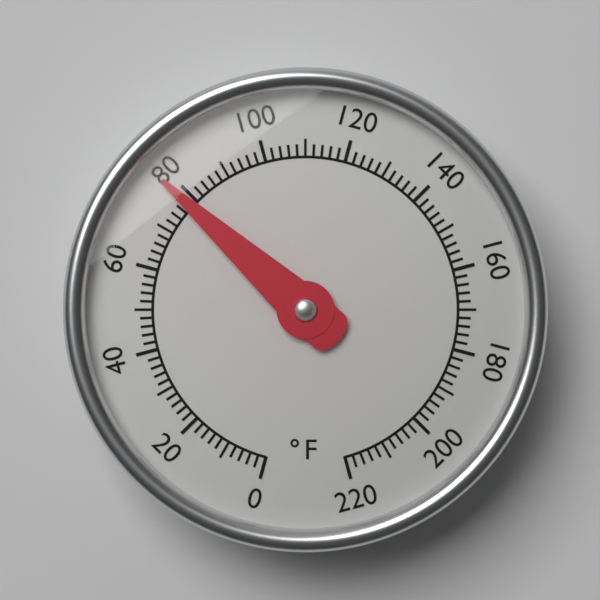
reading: 78 °F
